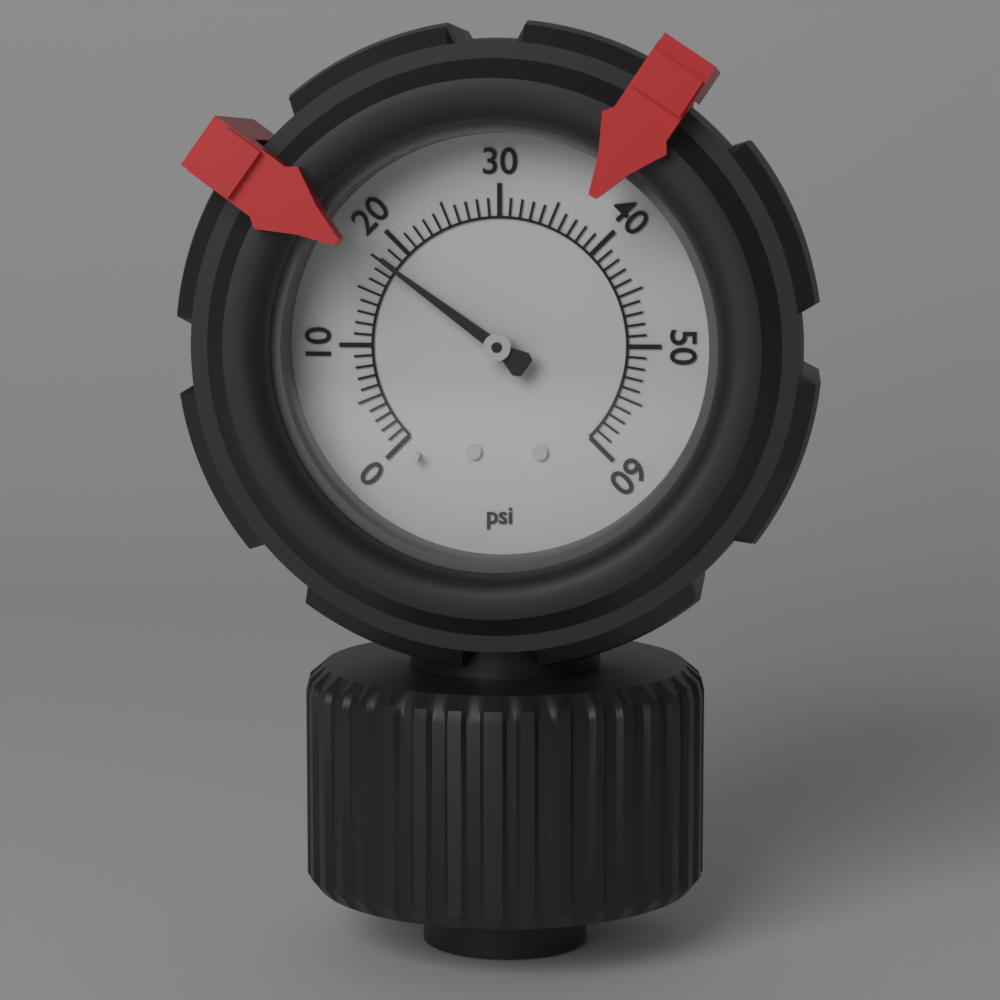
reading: 18 psi
